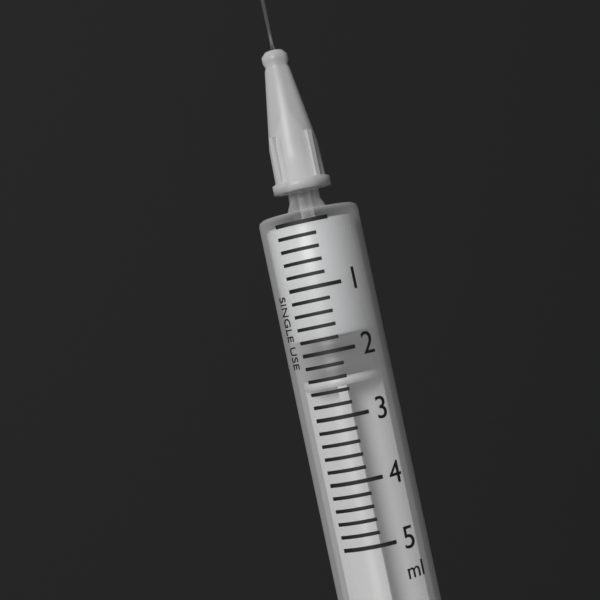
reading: 1.8 ml
